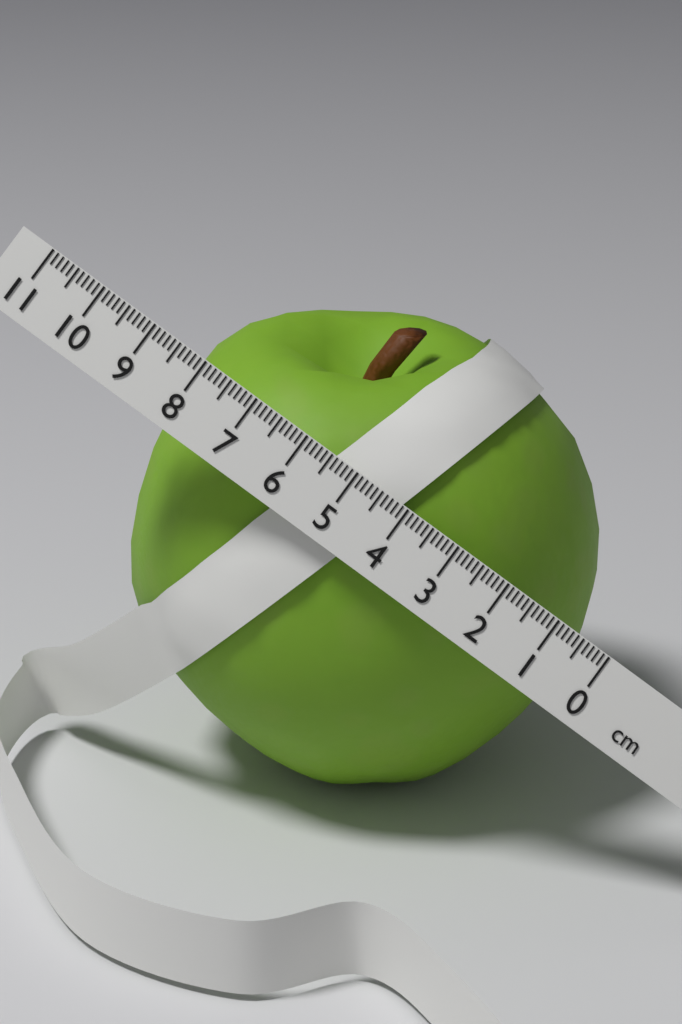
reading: 8.2 cm
